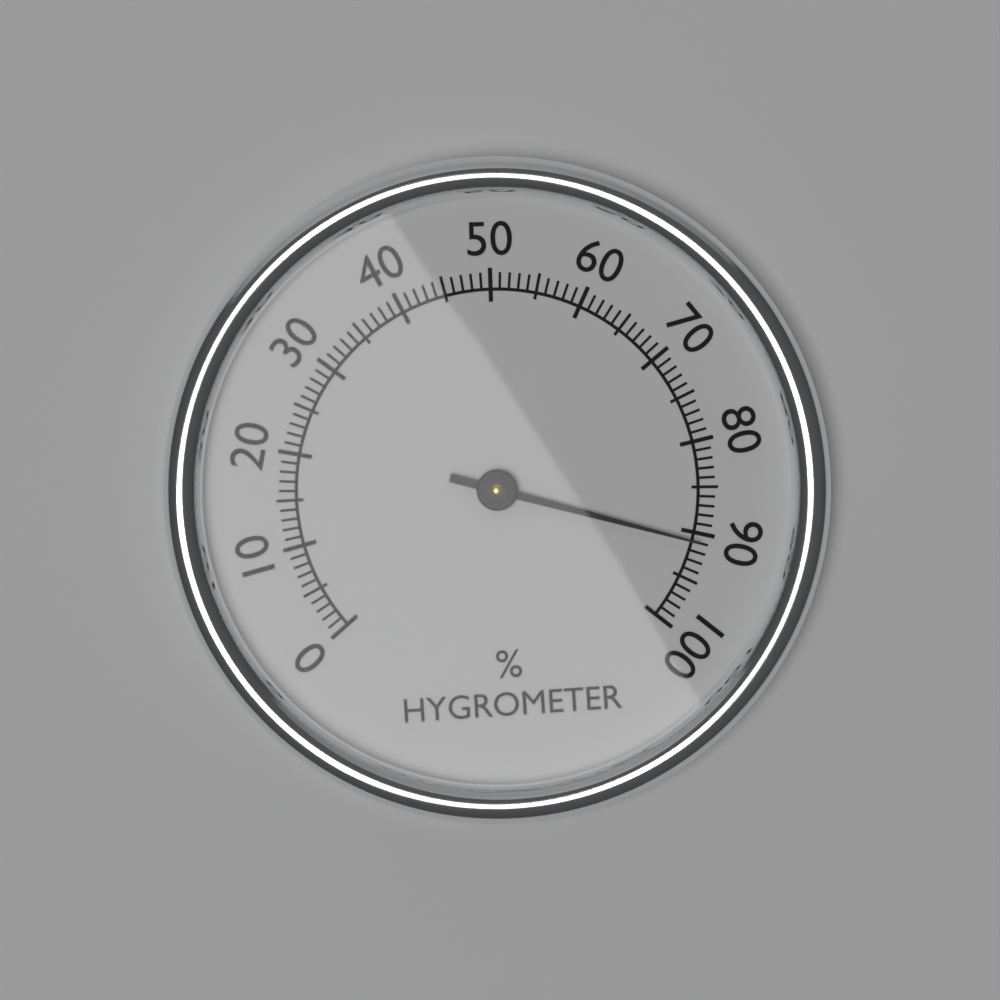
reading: 91 %
